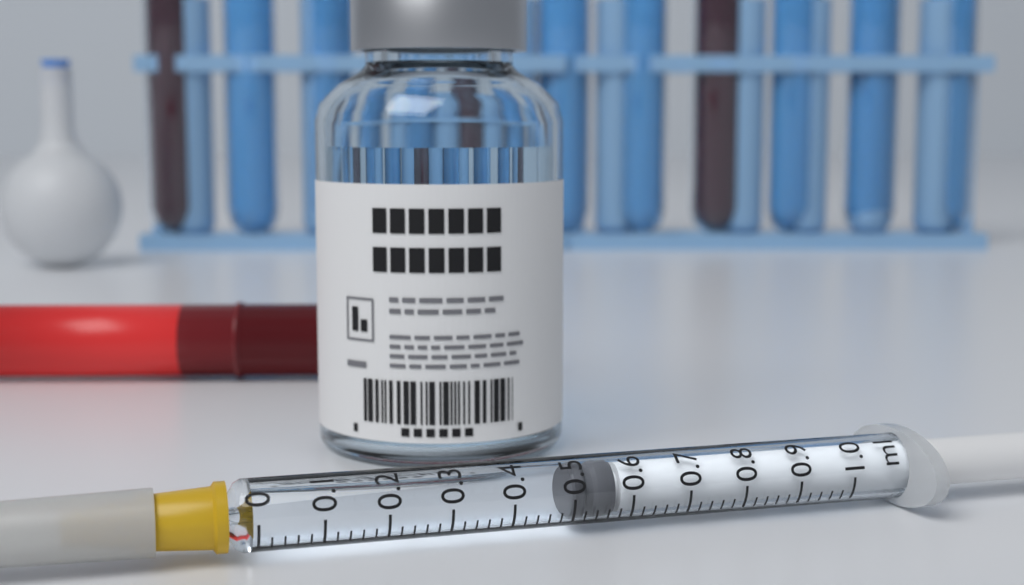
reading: 0.50 ml
